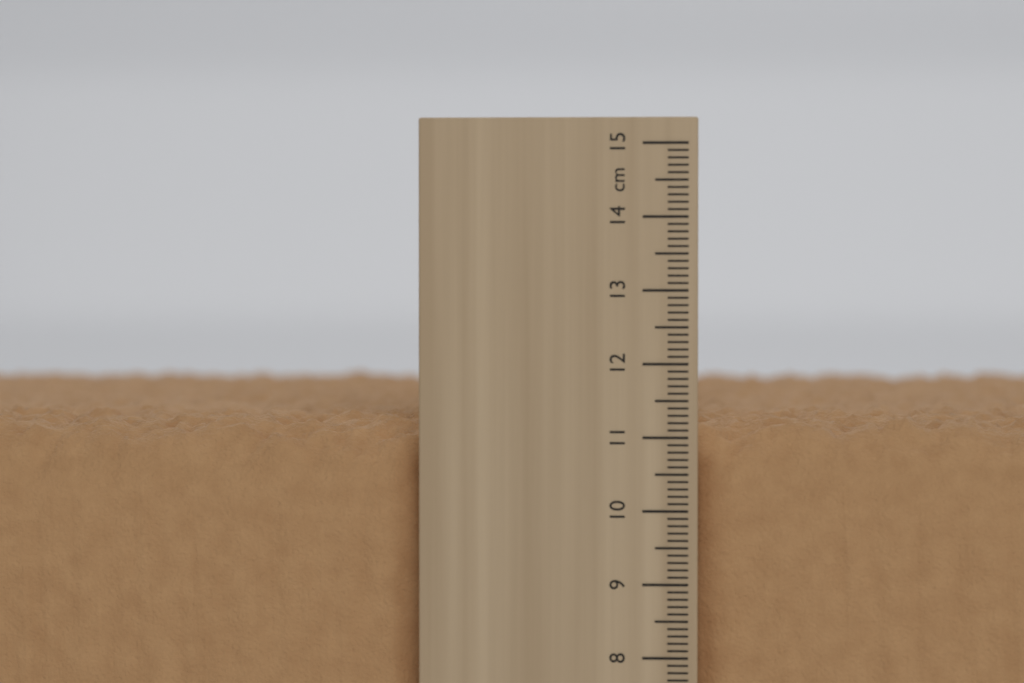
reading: 11.3 cm
